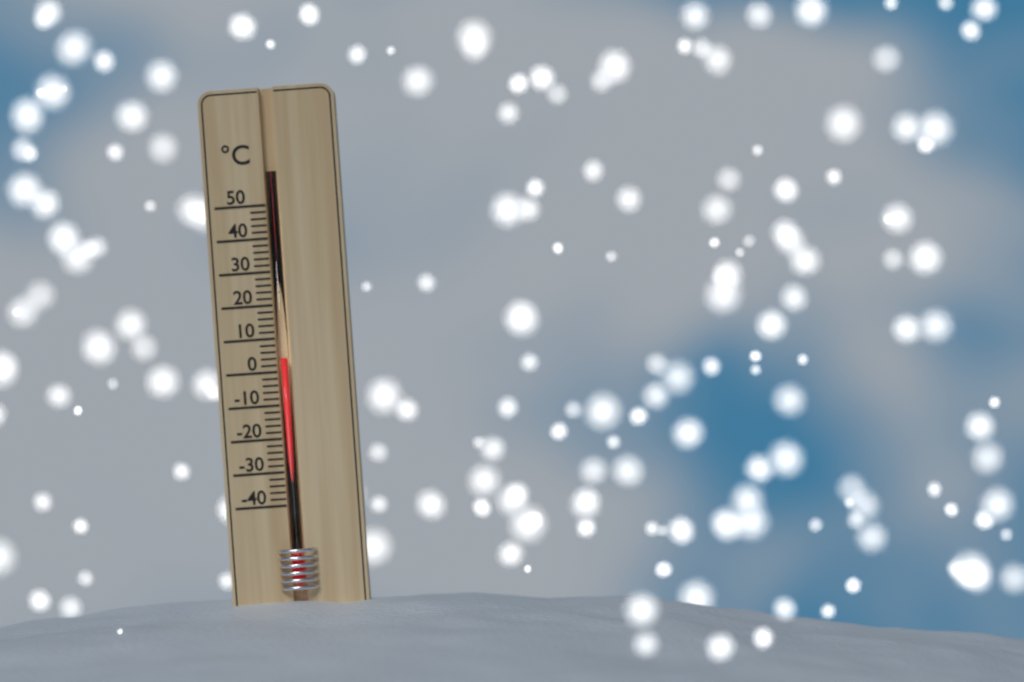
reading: 4 °C
